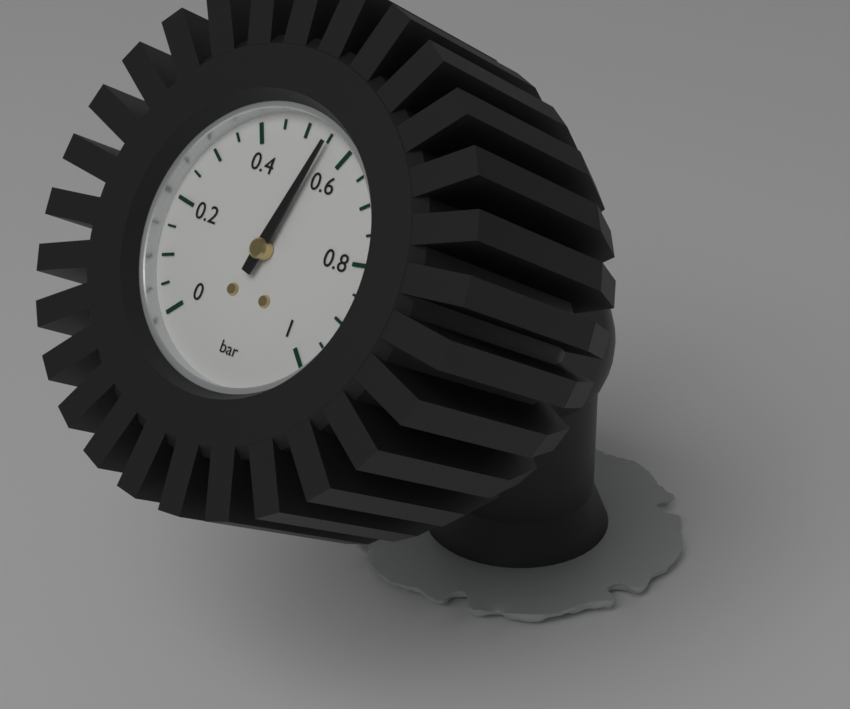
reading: 0.55 bar
